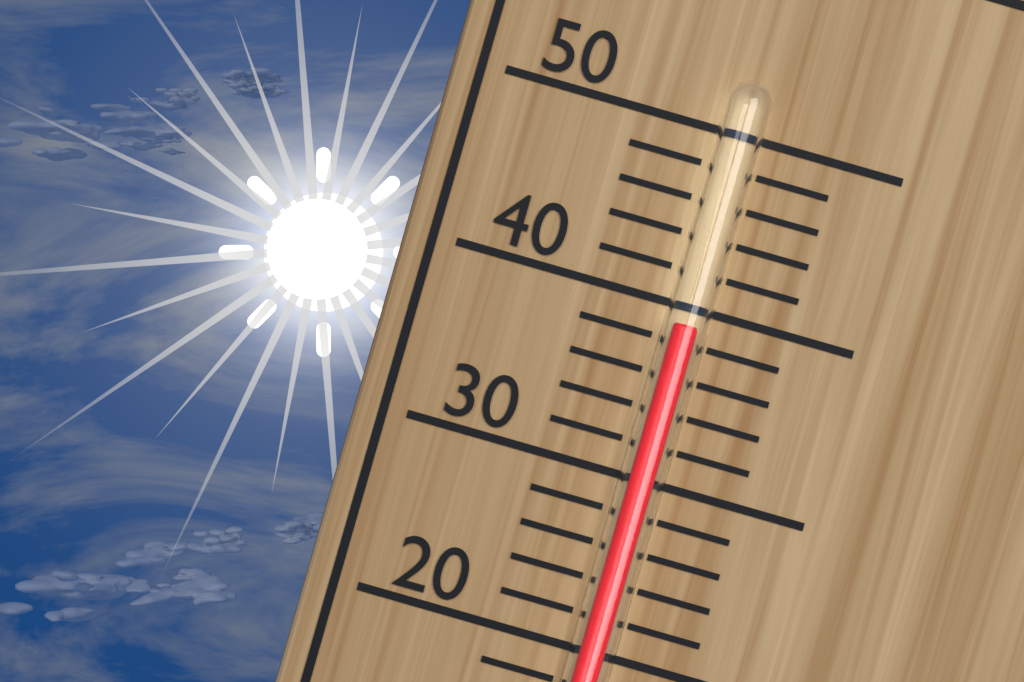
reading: 39 °C
